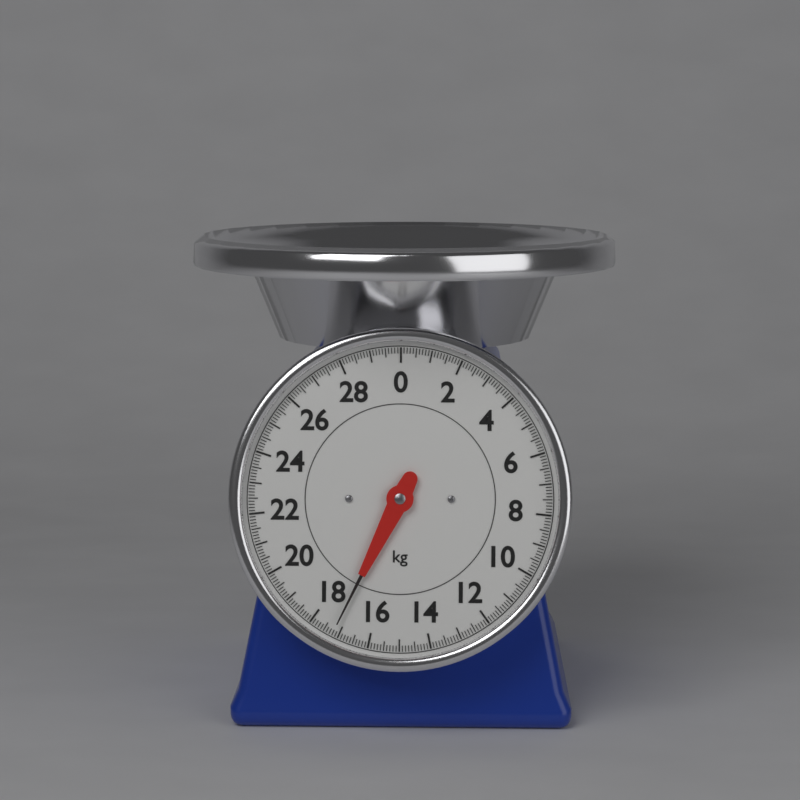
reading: 17.2 kg
